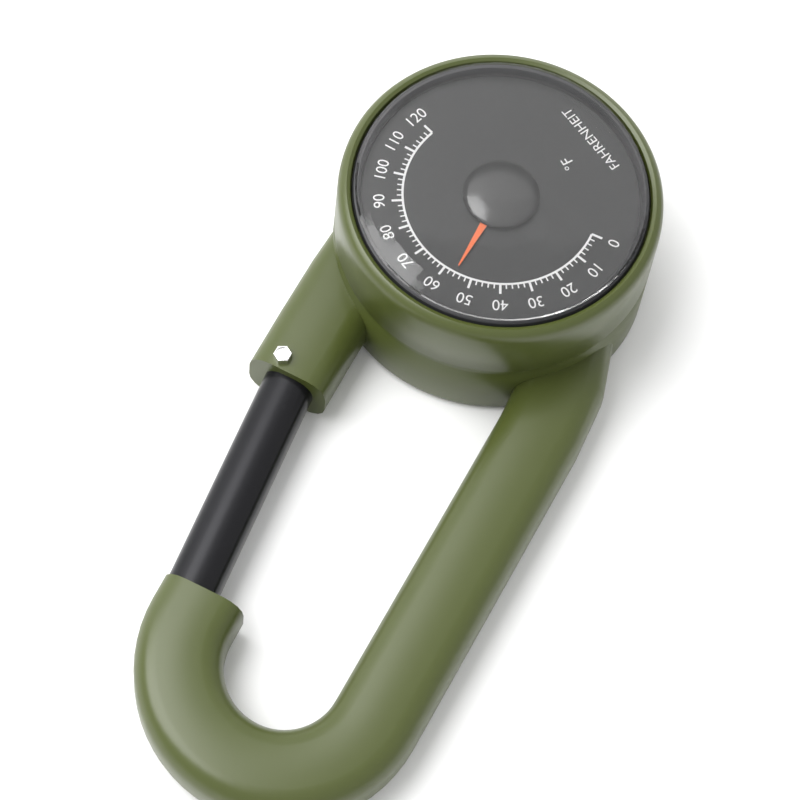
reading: 56 °F
